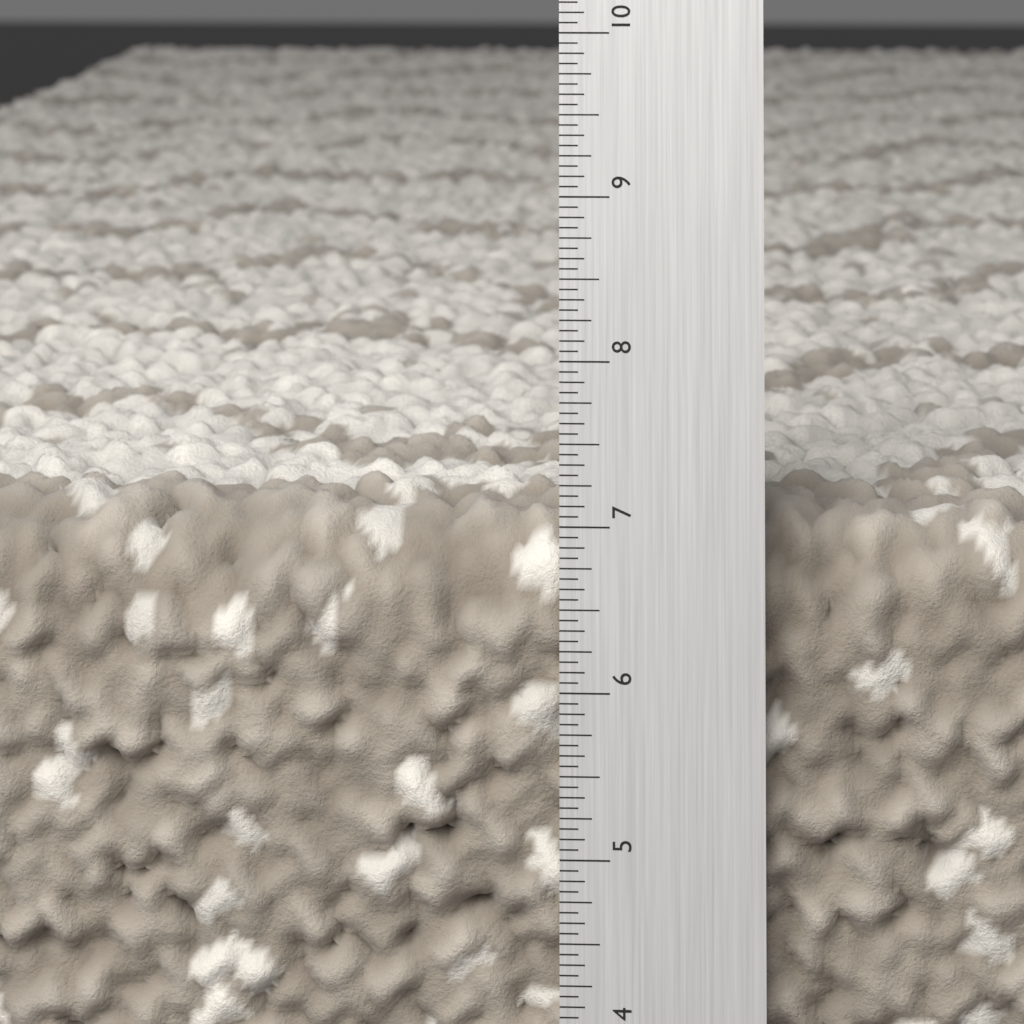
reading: 7.0625 in
